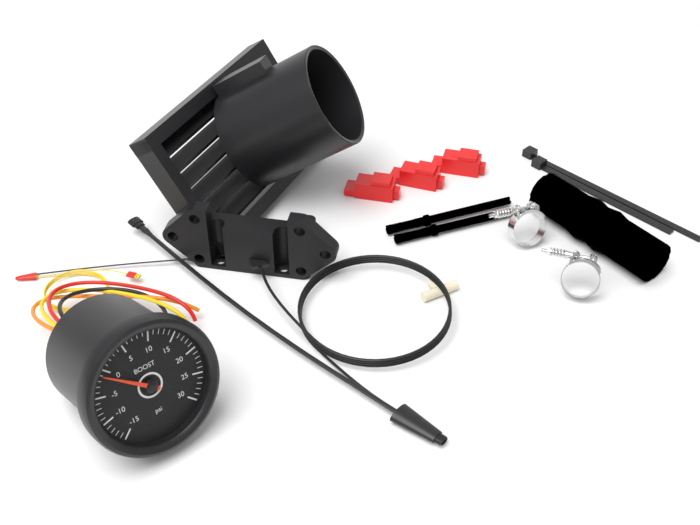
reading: -1 psi
